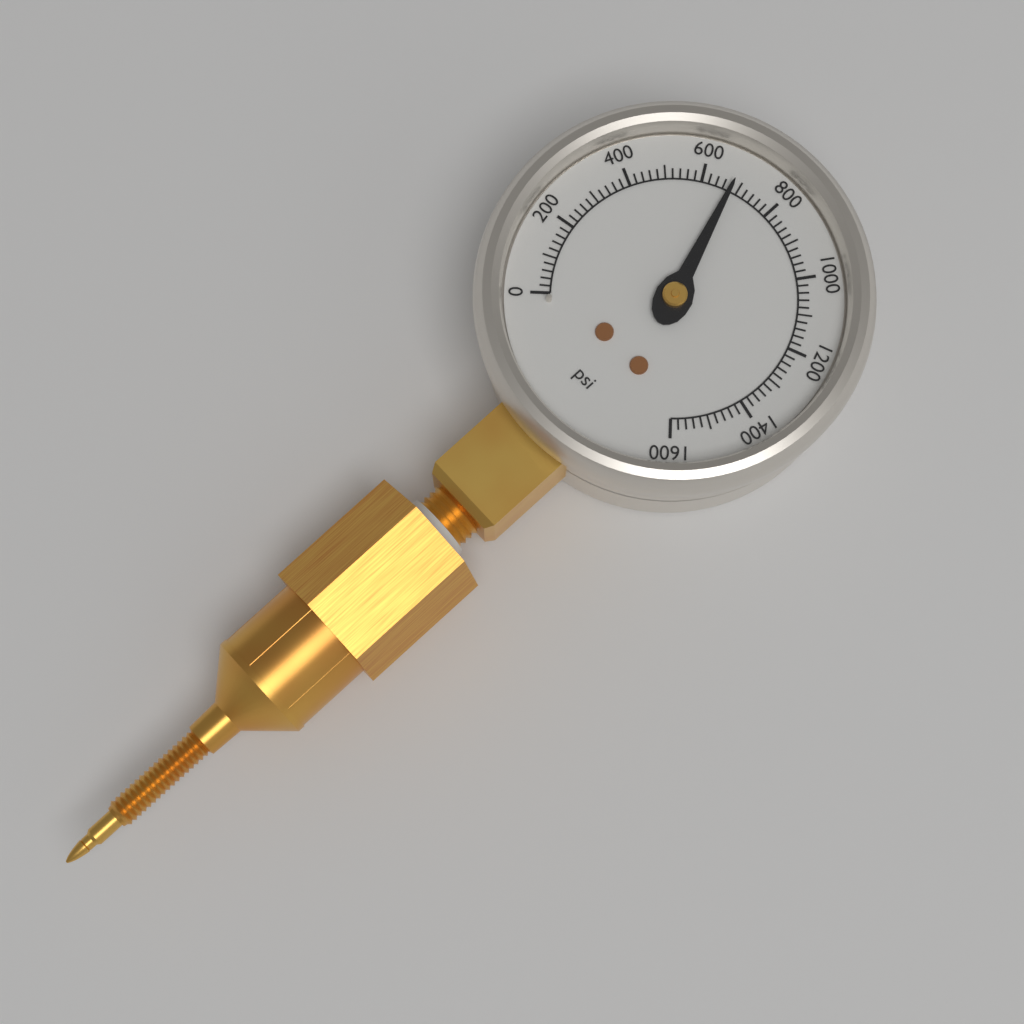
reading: 680 psi
